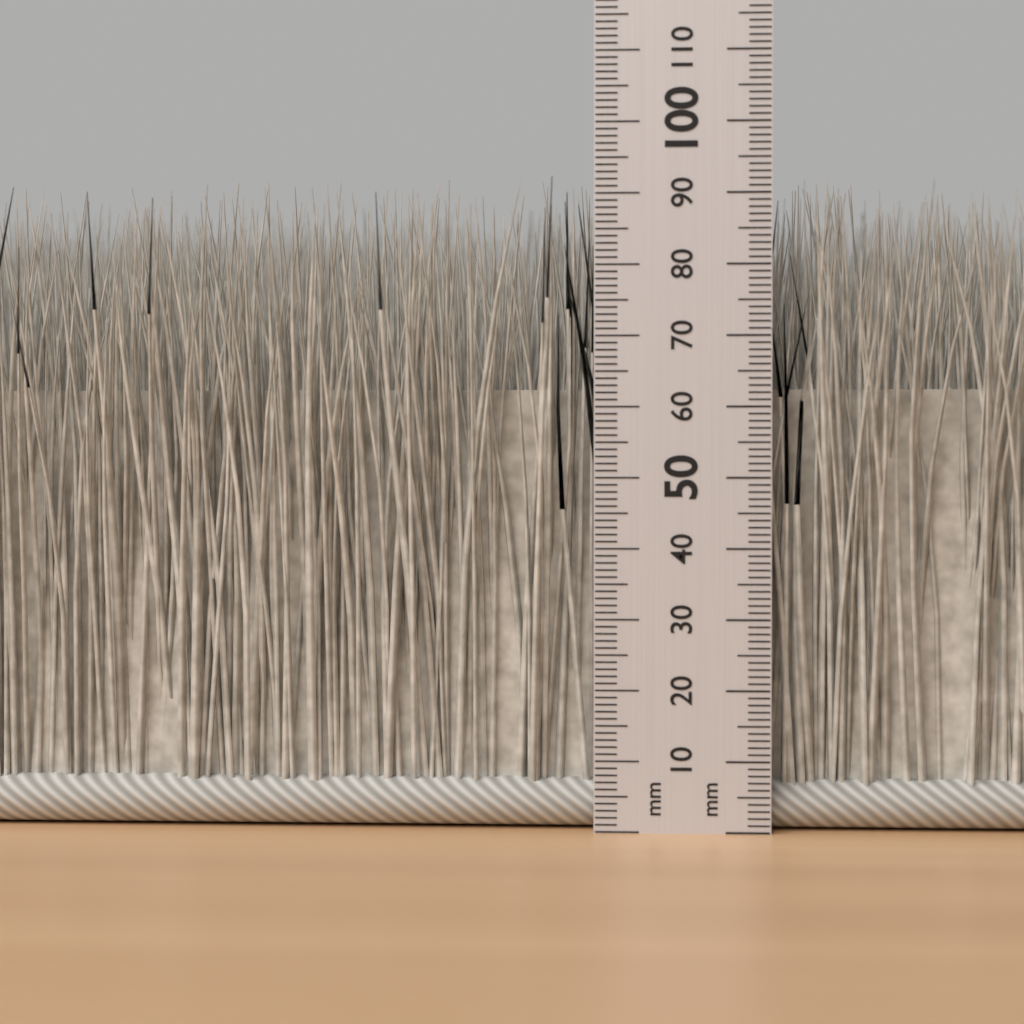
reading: 92 mm
